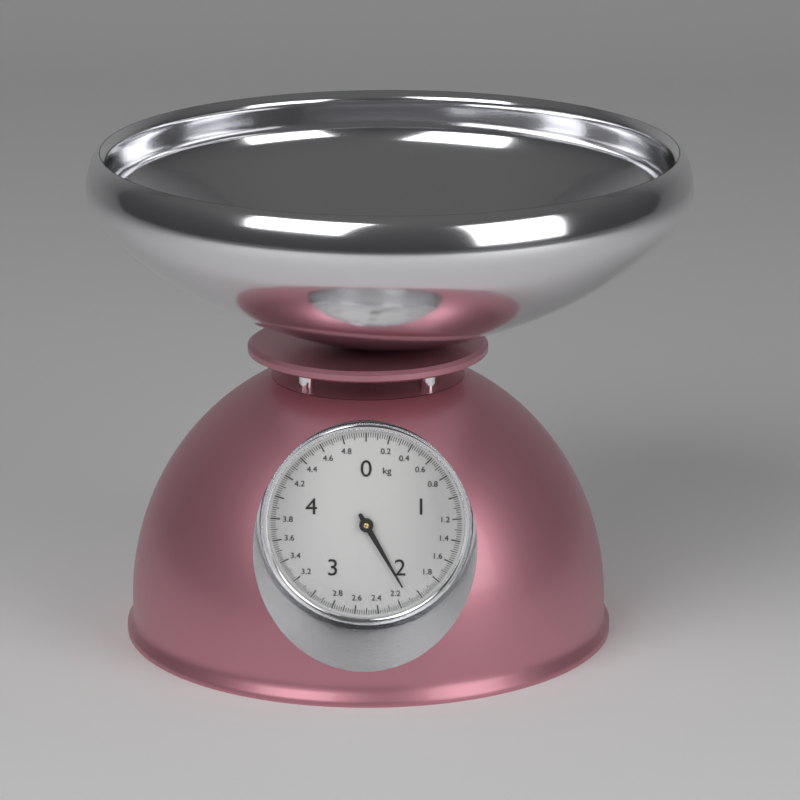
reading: 2.10 kg
